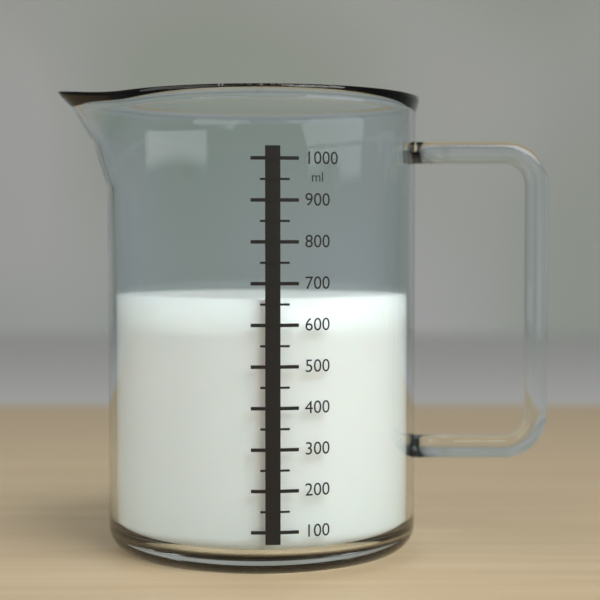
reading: 660 ml
